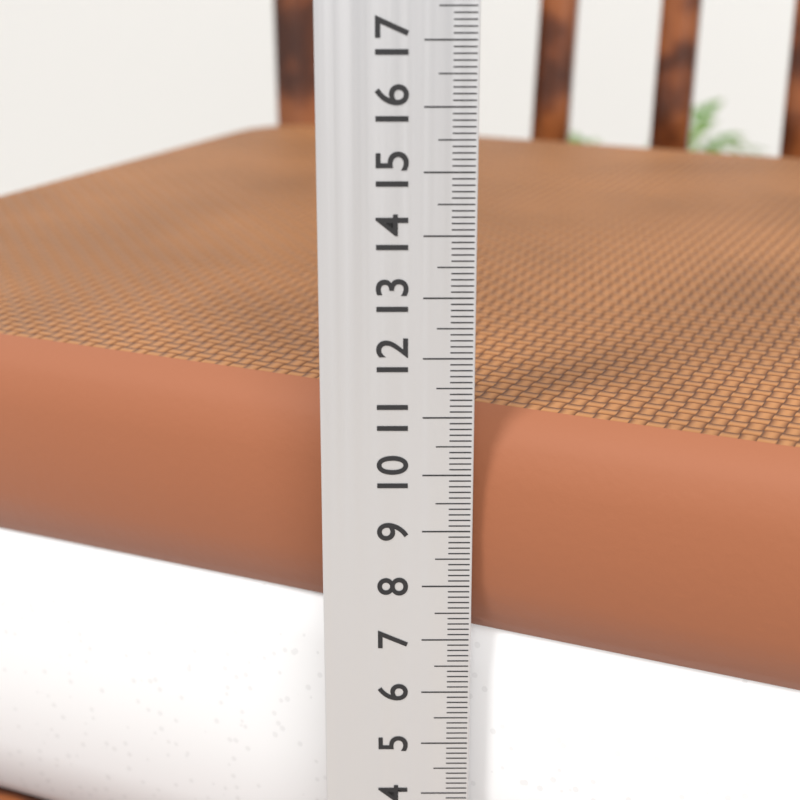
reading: 10.9 cm
